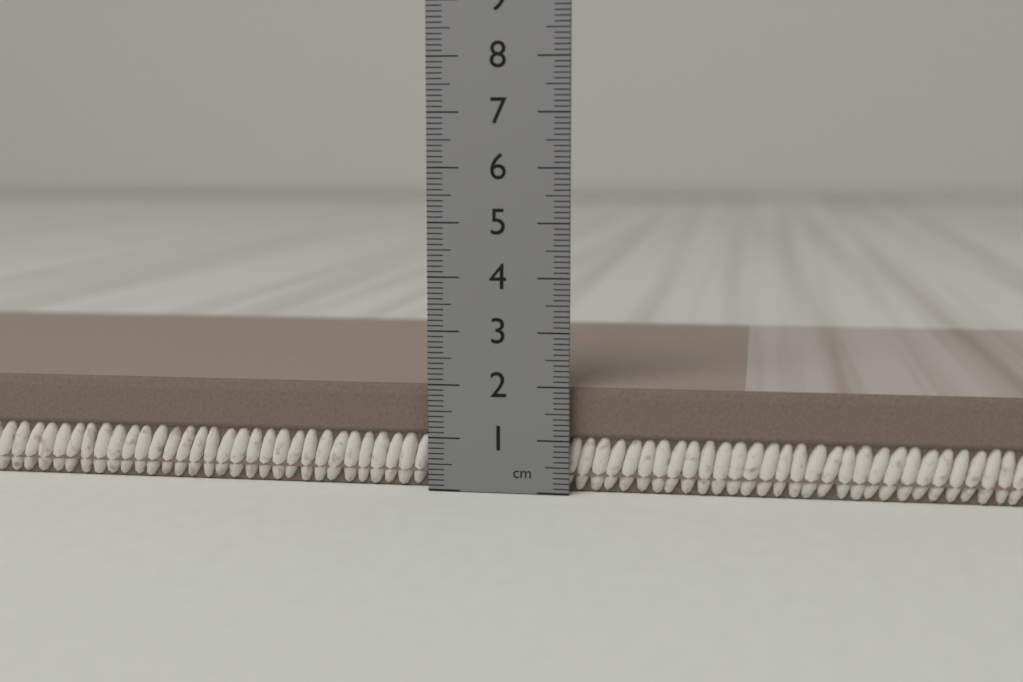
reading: 2.0 cm
